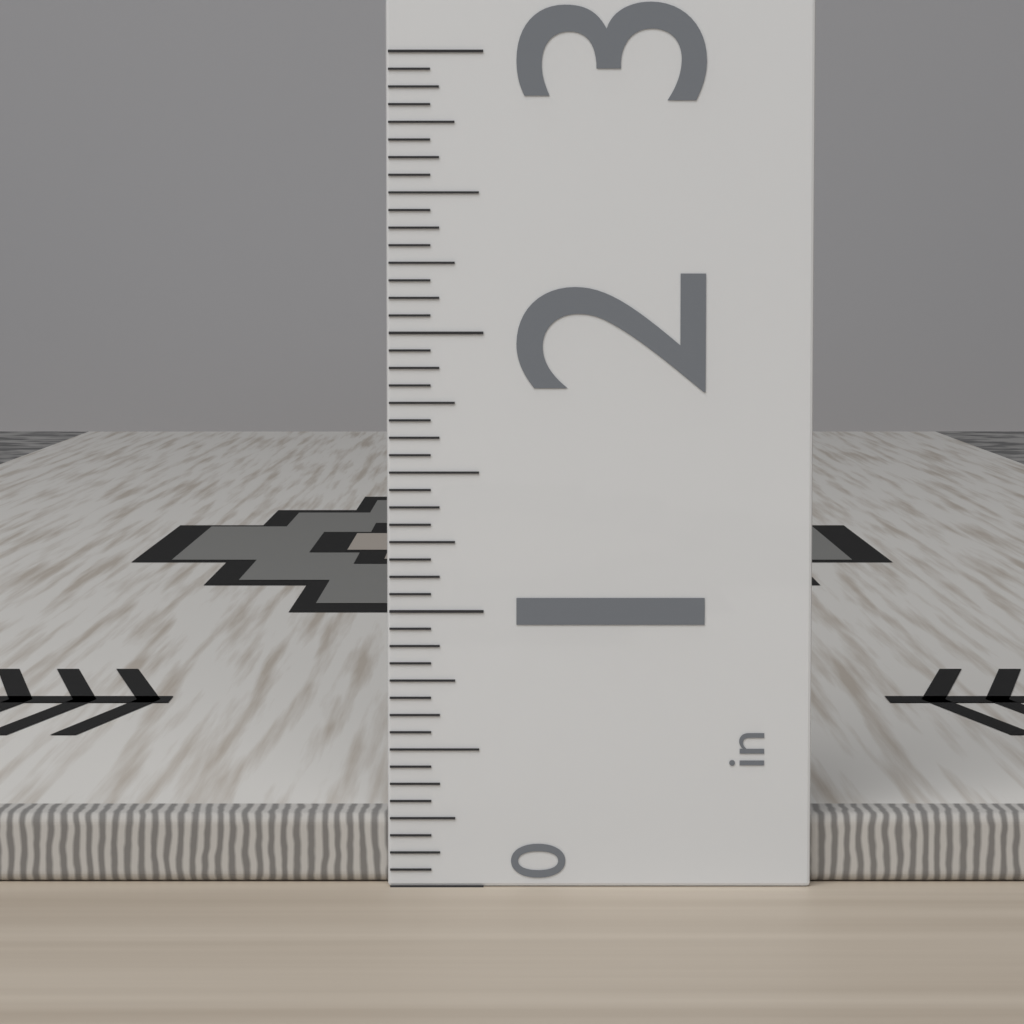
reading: 0.2500 in
